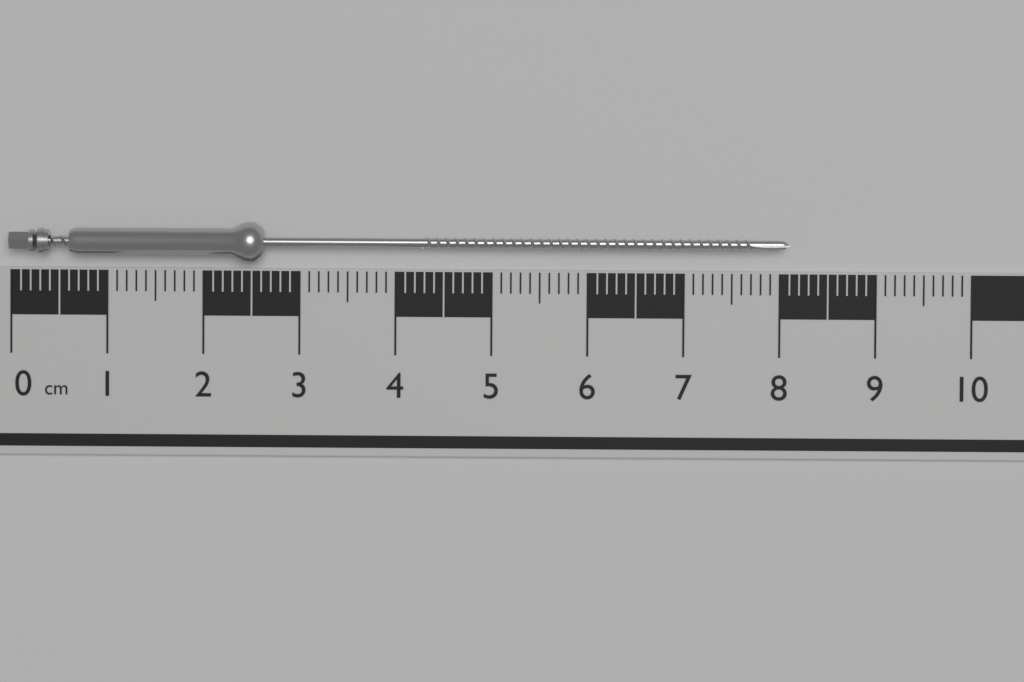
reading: 8.1 cm
